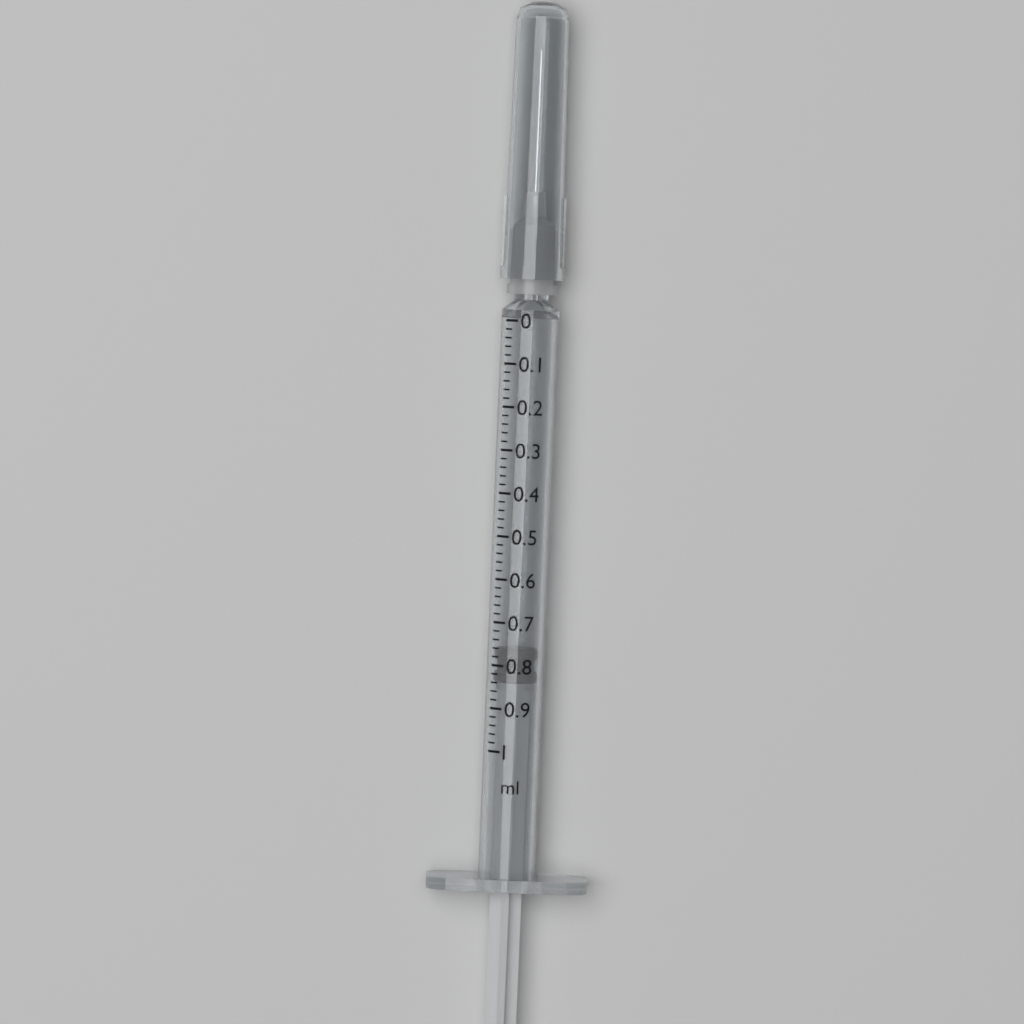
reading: 0.76 ml
